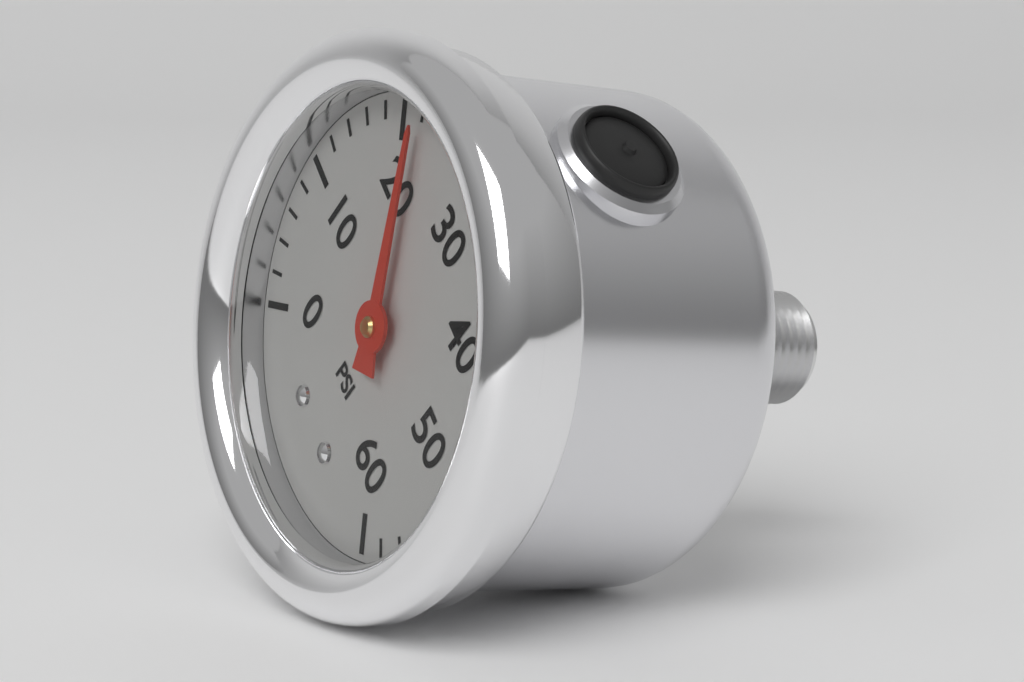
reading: 22 psi
